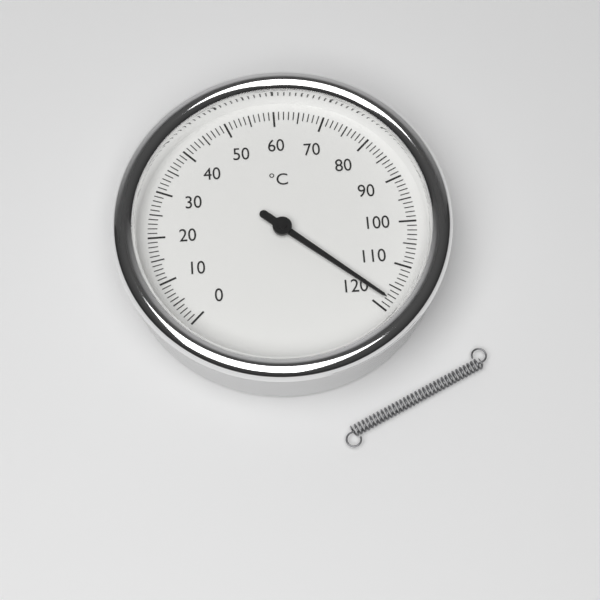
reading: 118 °C
